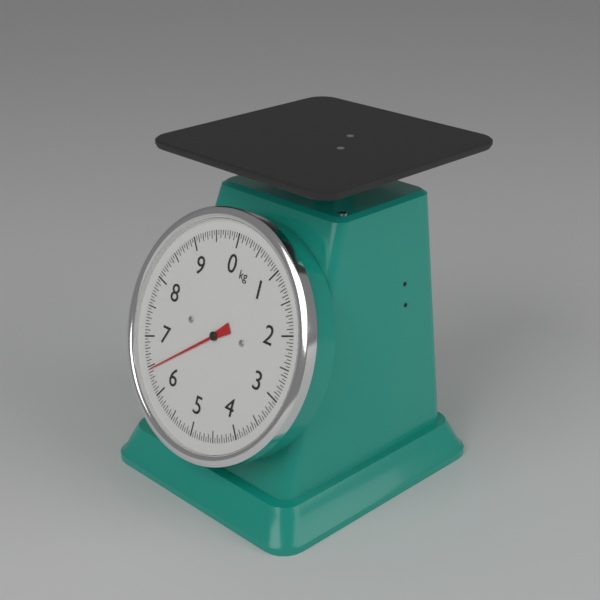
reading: 6.45 kg
